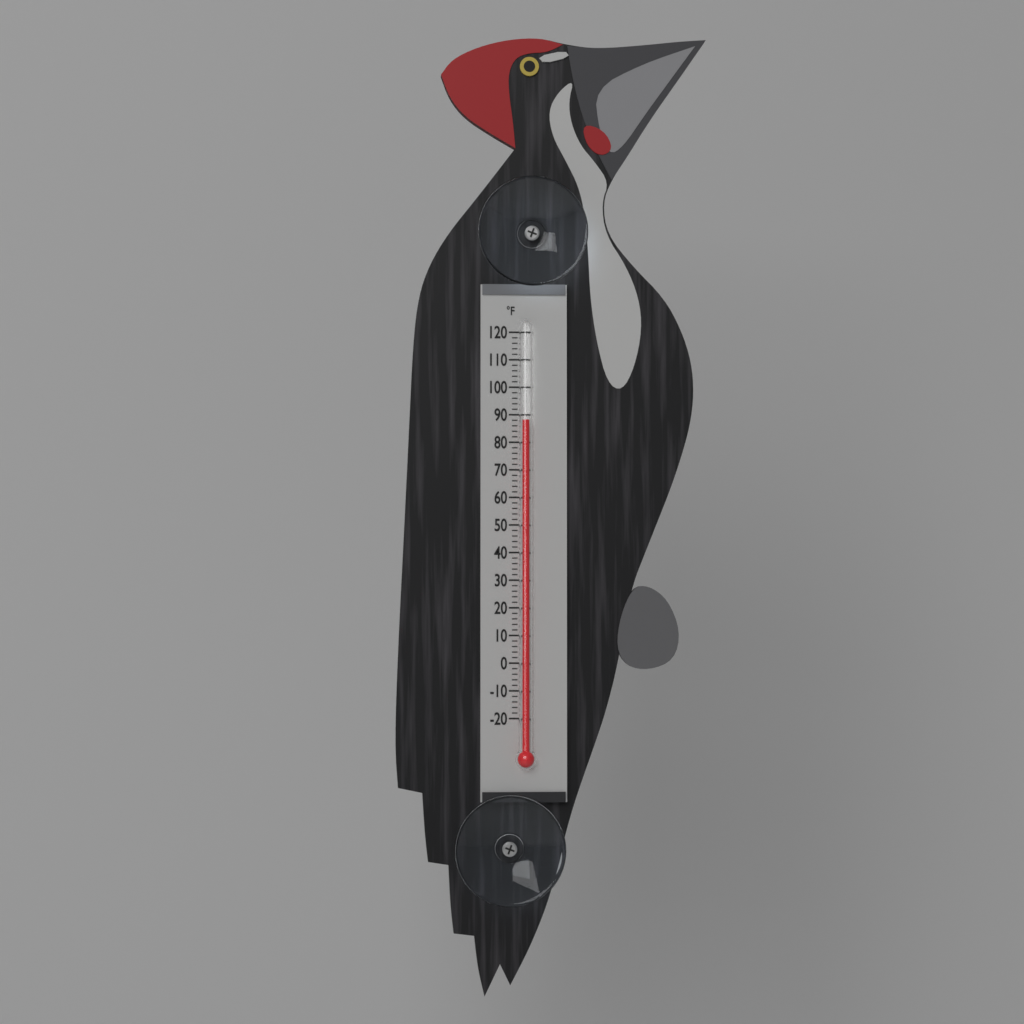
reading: 88 °F
